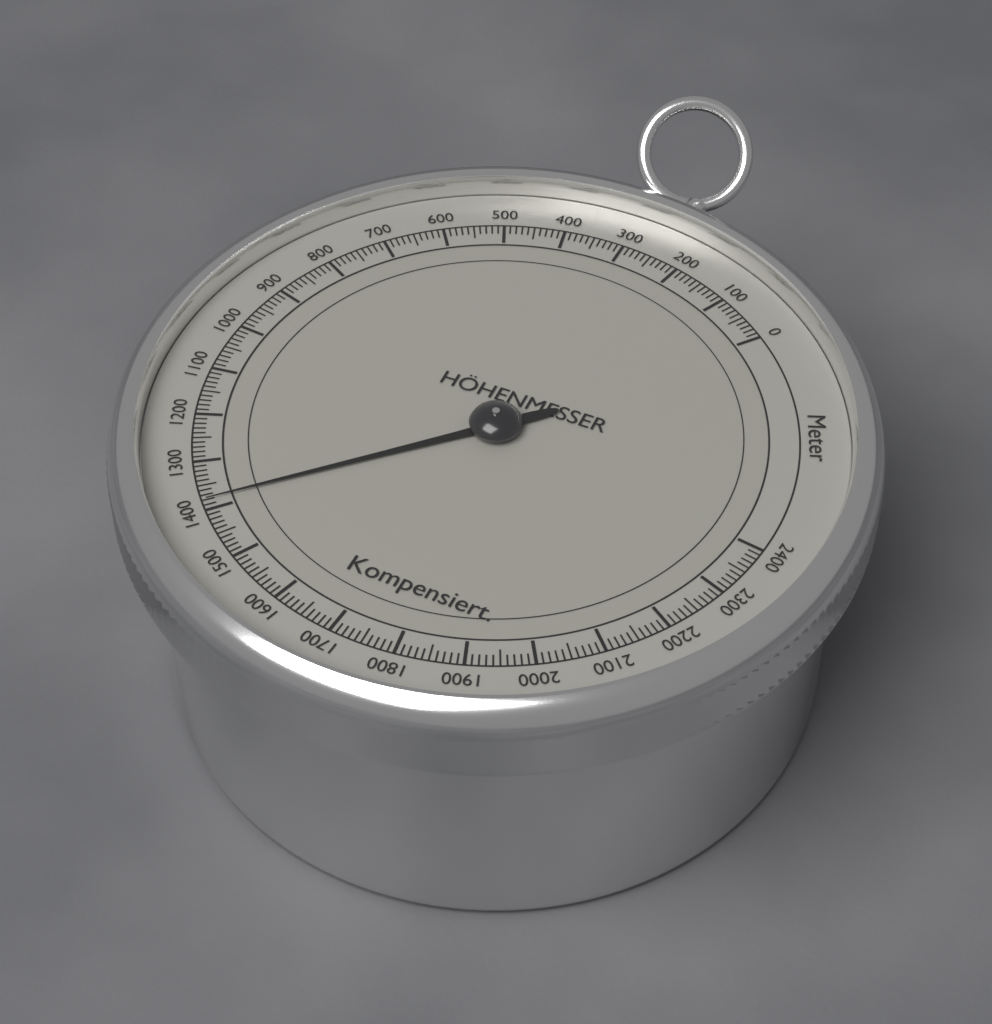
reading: 1380 m
